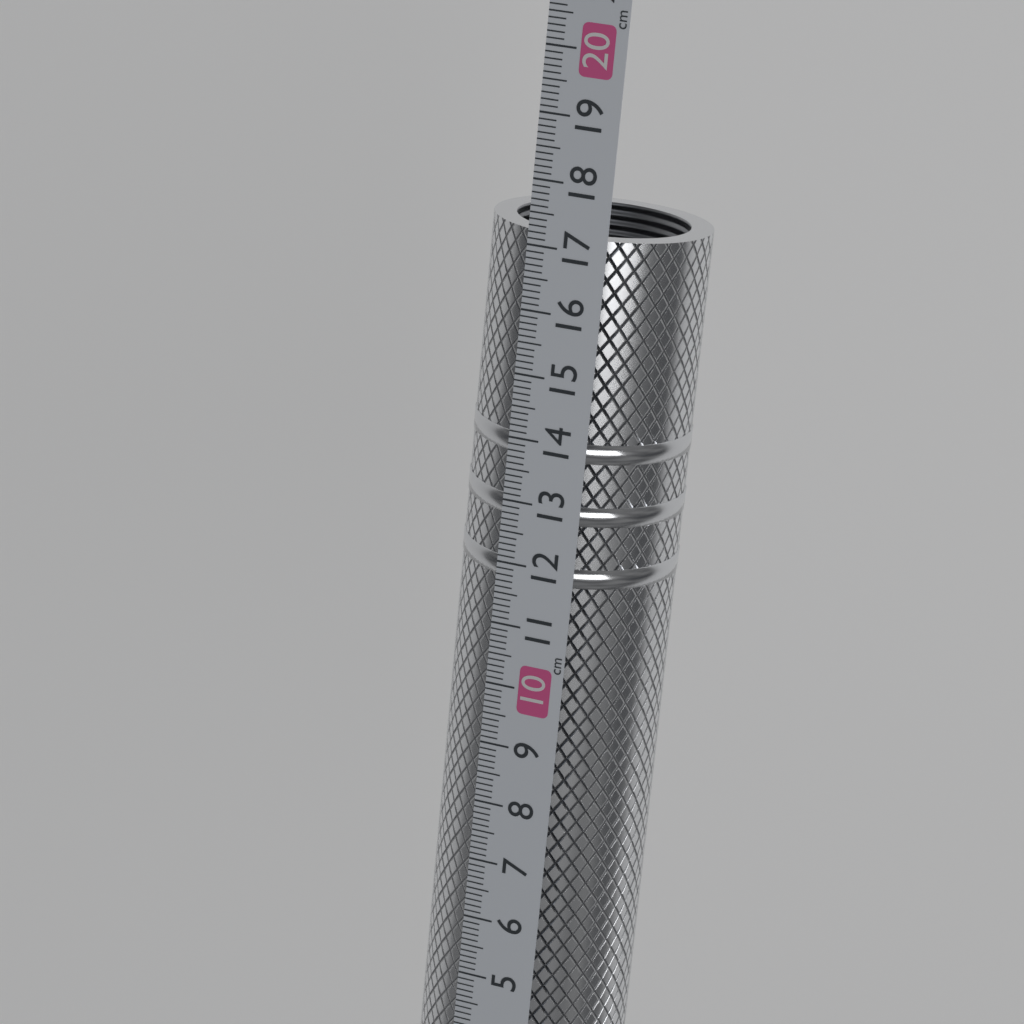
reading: 17.2 cm
